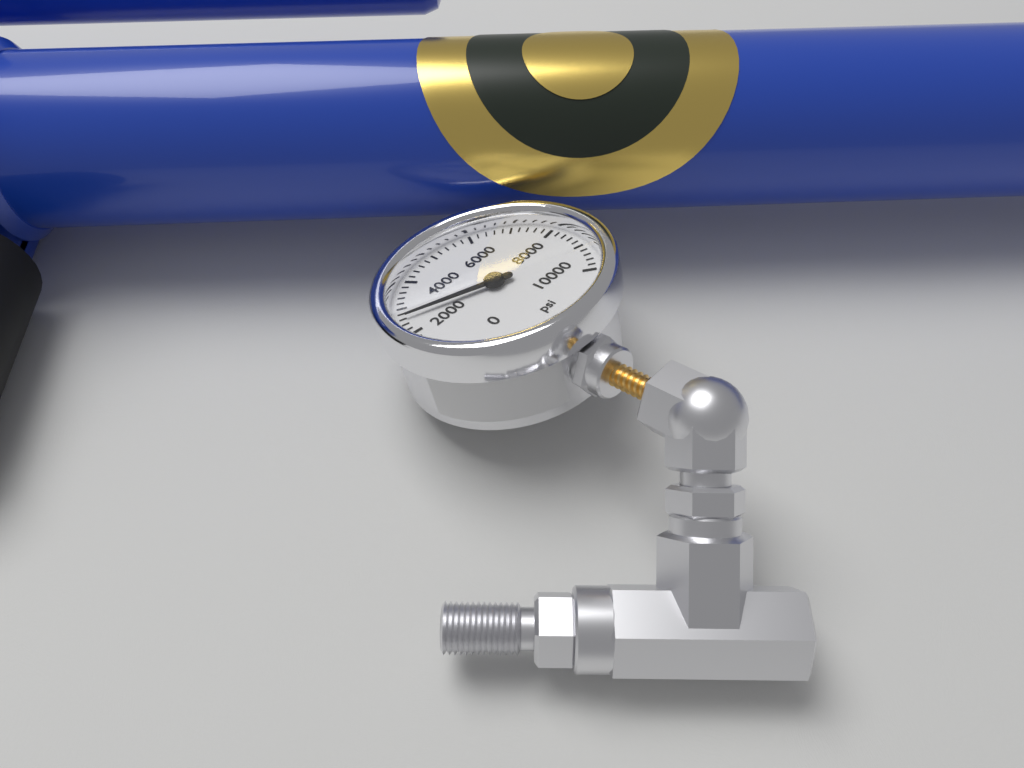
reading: 2600 psi
